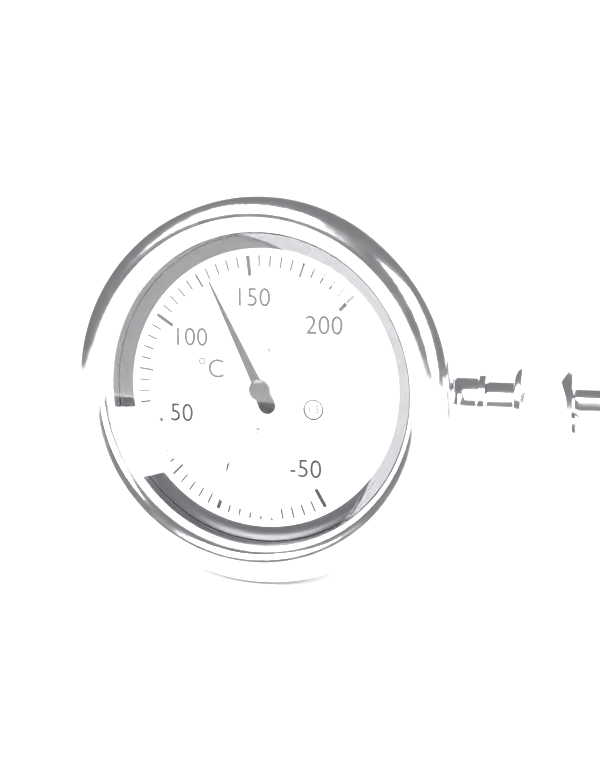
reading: 130 °C
